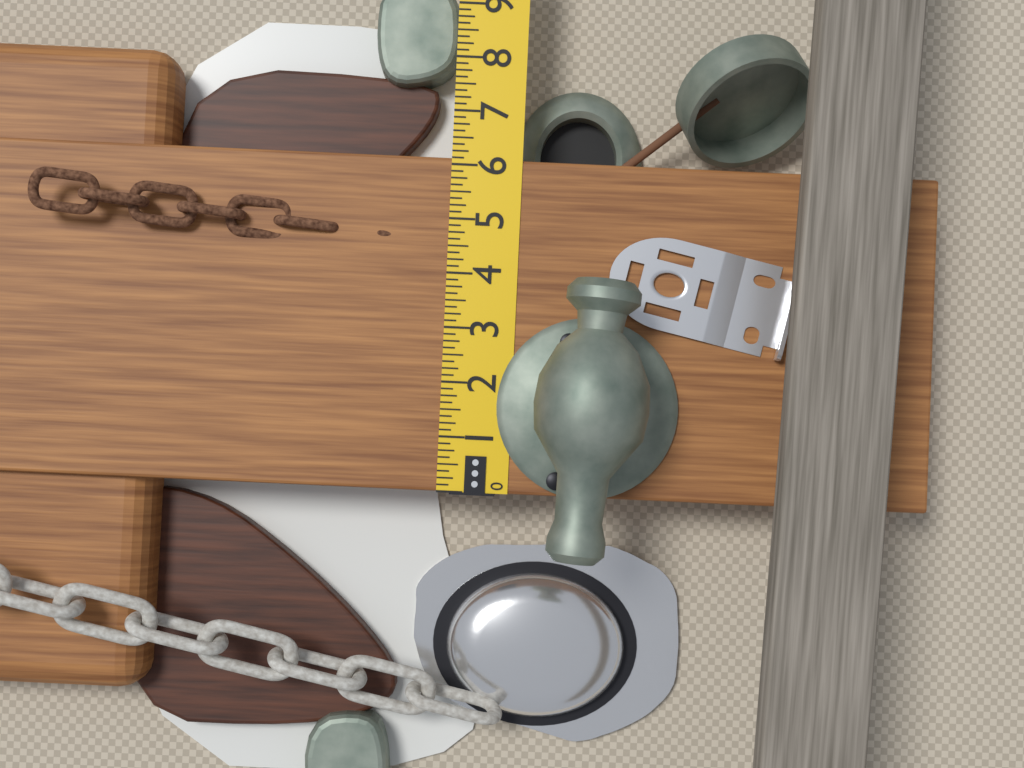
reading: 6.125 in
